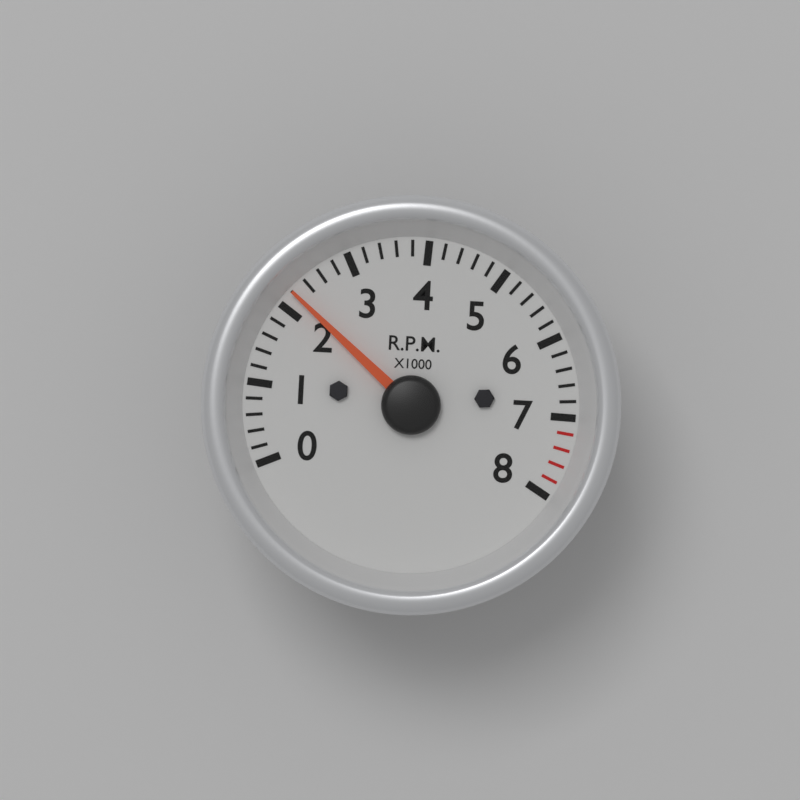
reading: 2200 RPM
